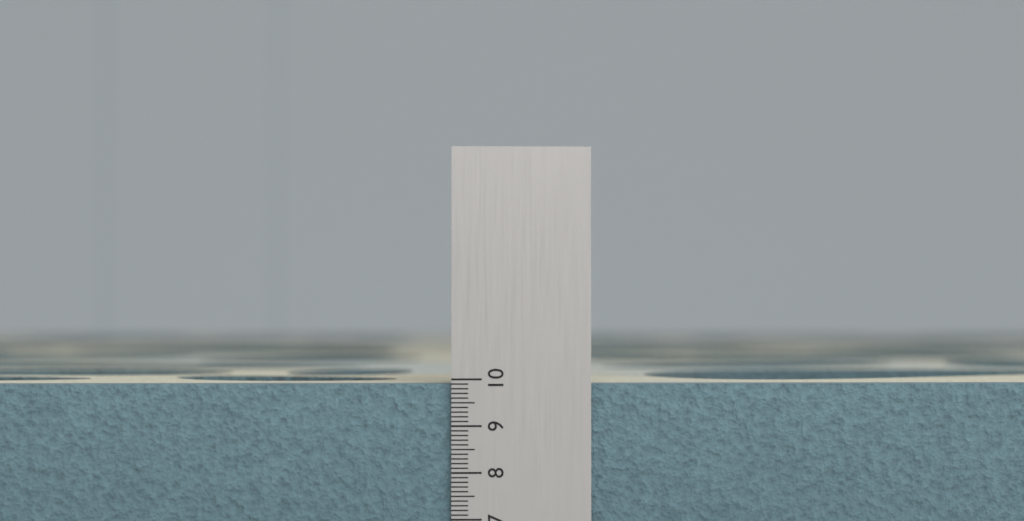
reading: 9.9 (no unit)
